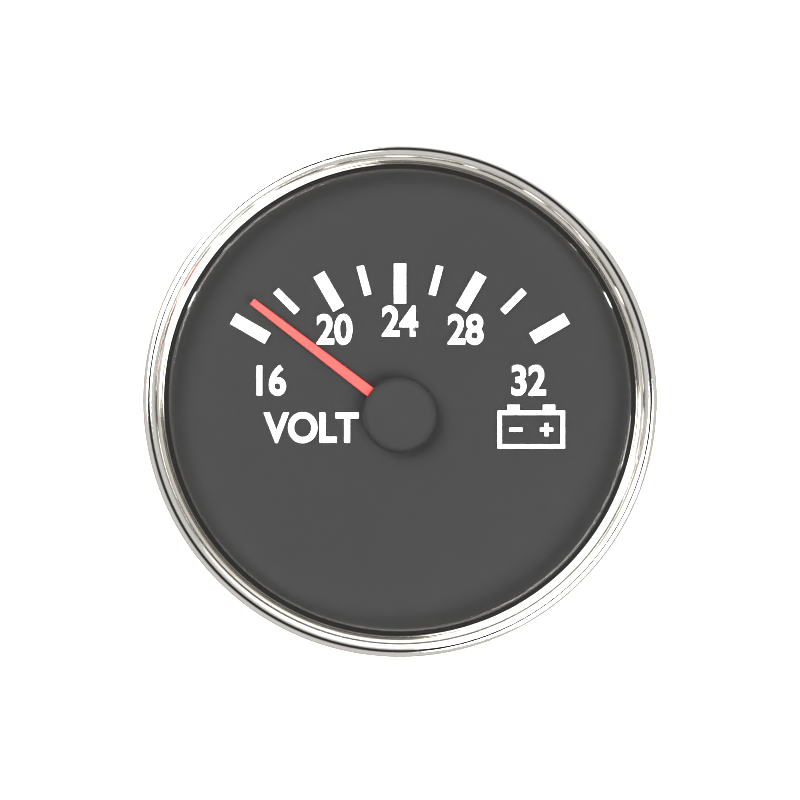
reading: 17 V
